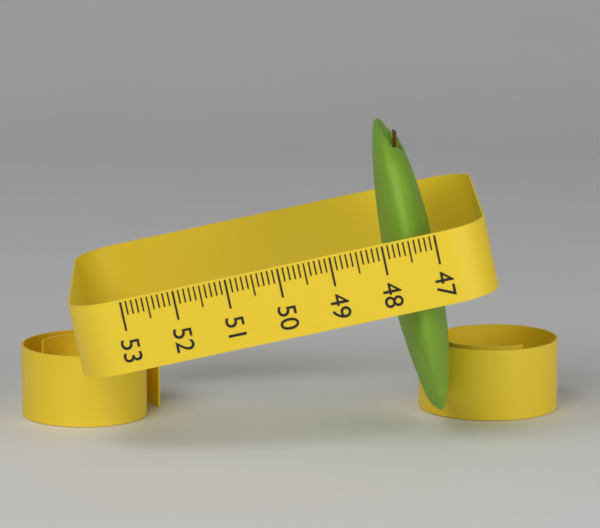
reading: 48.0 (no unit)
